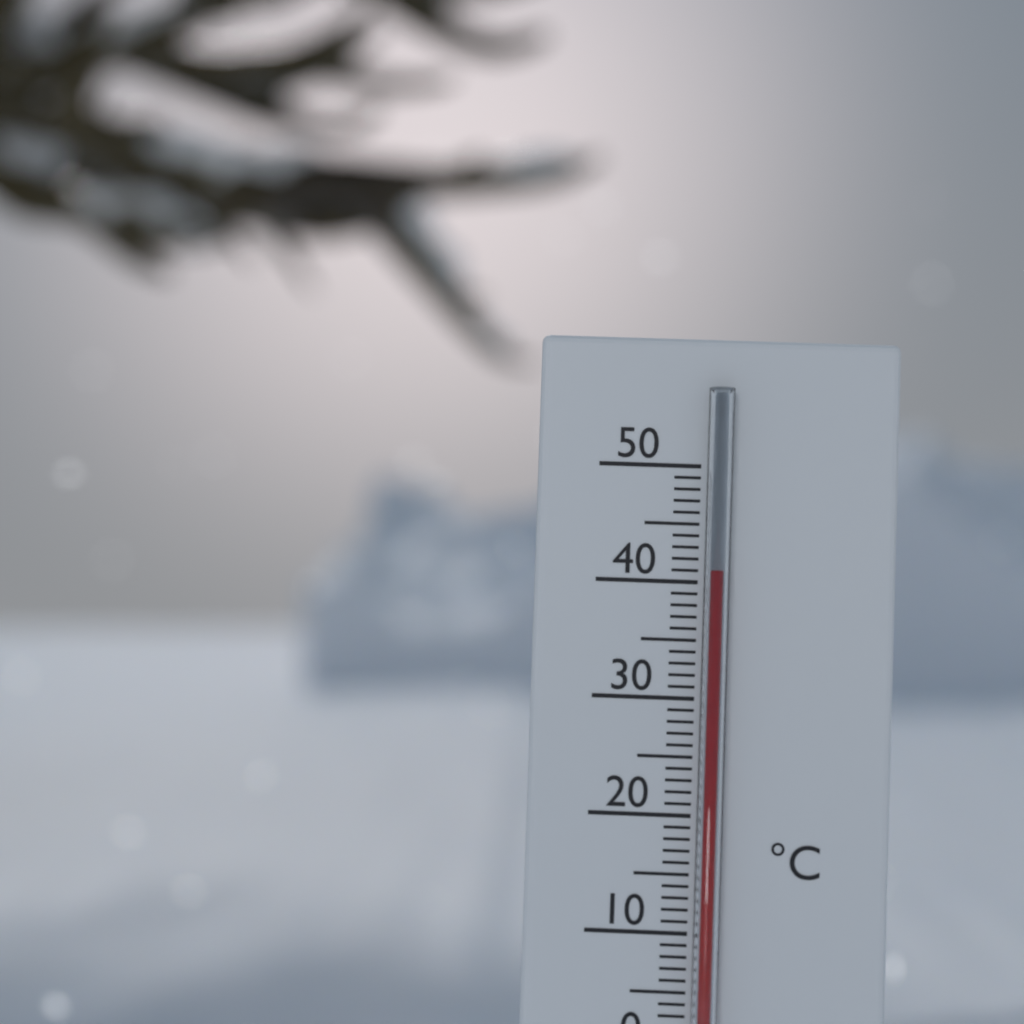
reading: 41 °C
